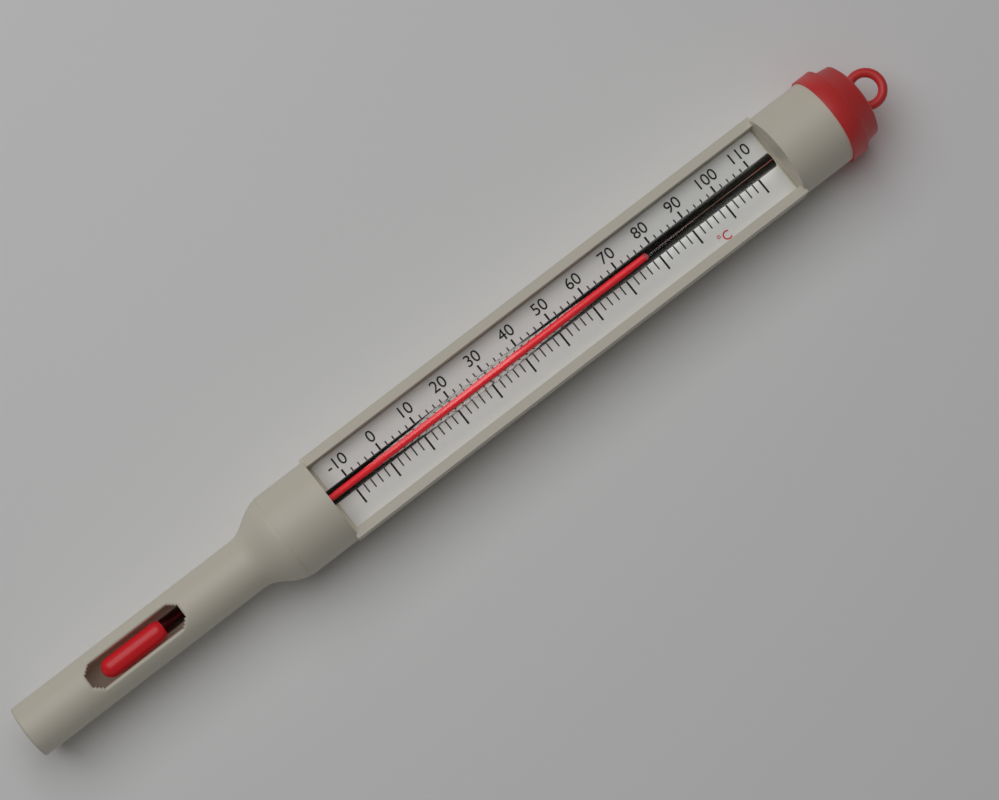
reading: 76 °C
